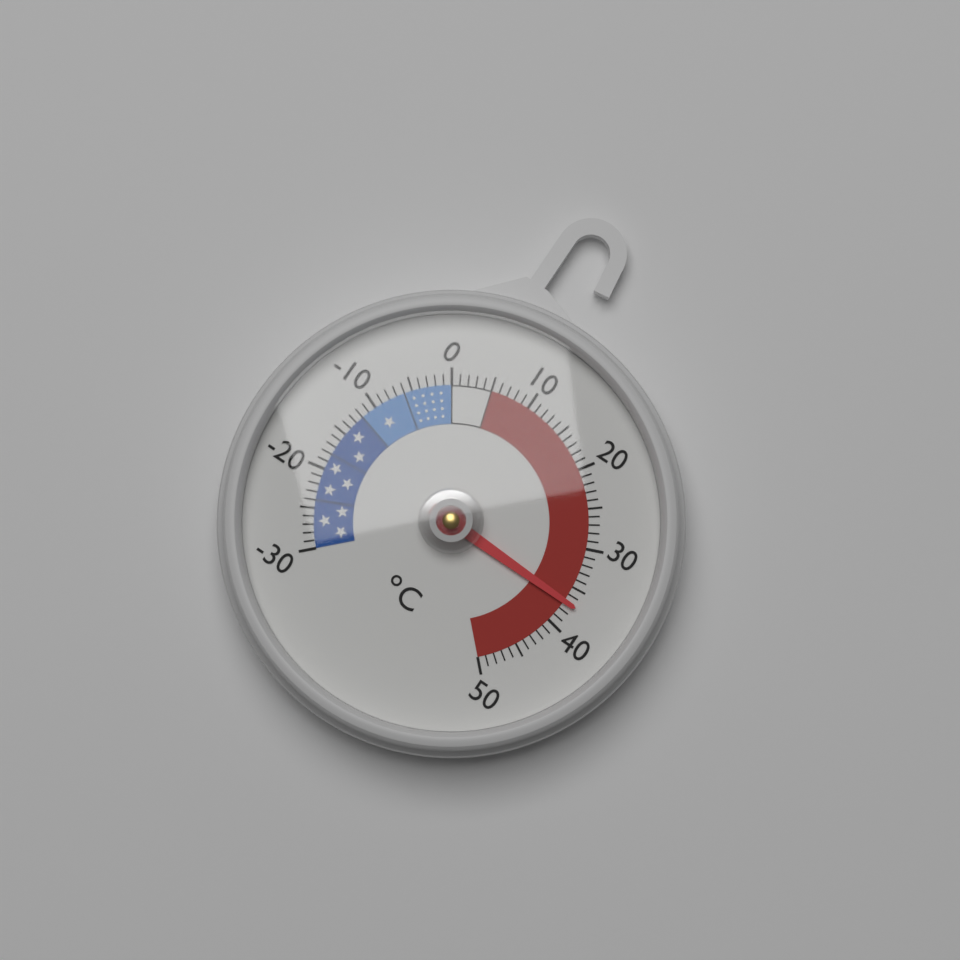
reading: 37 °C
